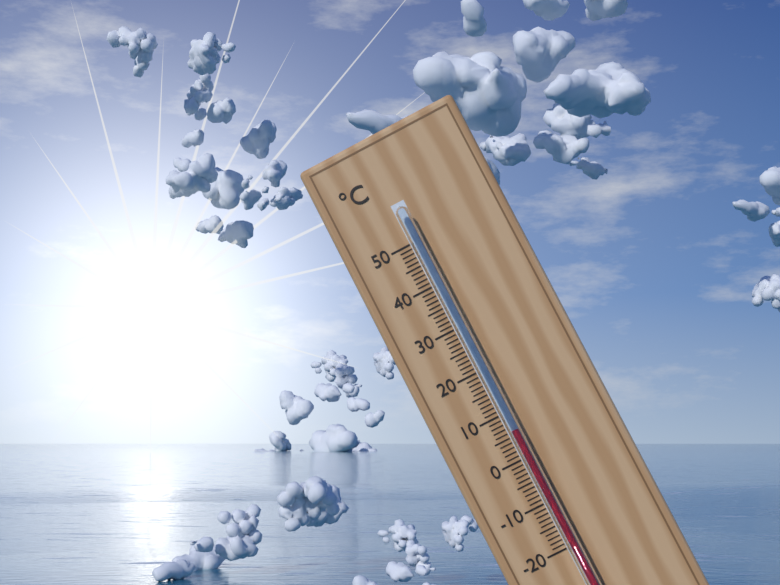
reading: 6 °C
